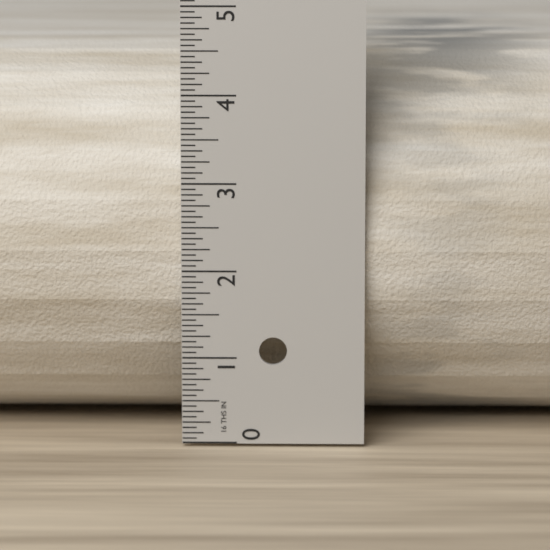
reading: 4.4375 in
